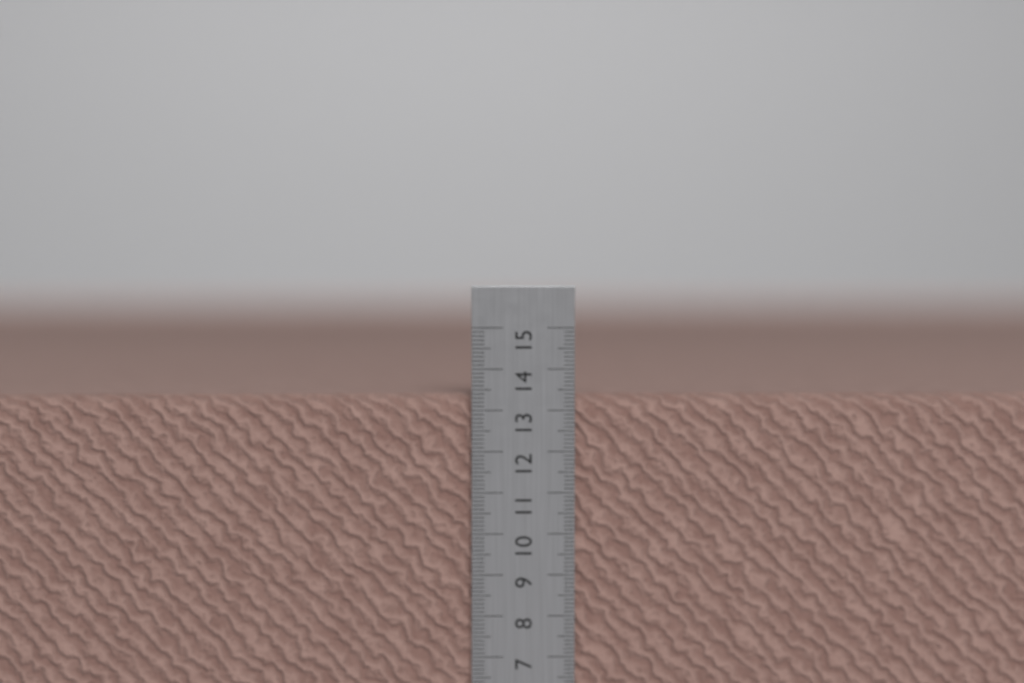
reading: 13.4 cm
